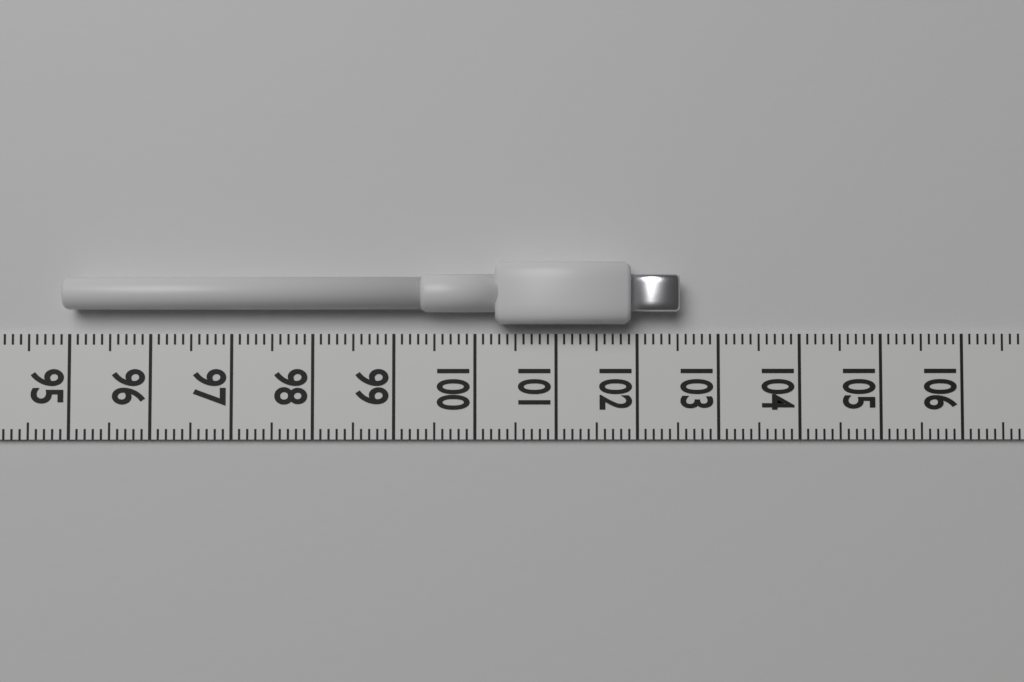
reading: 102.5 (no unit)
